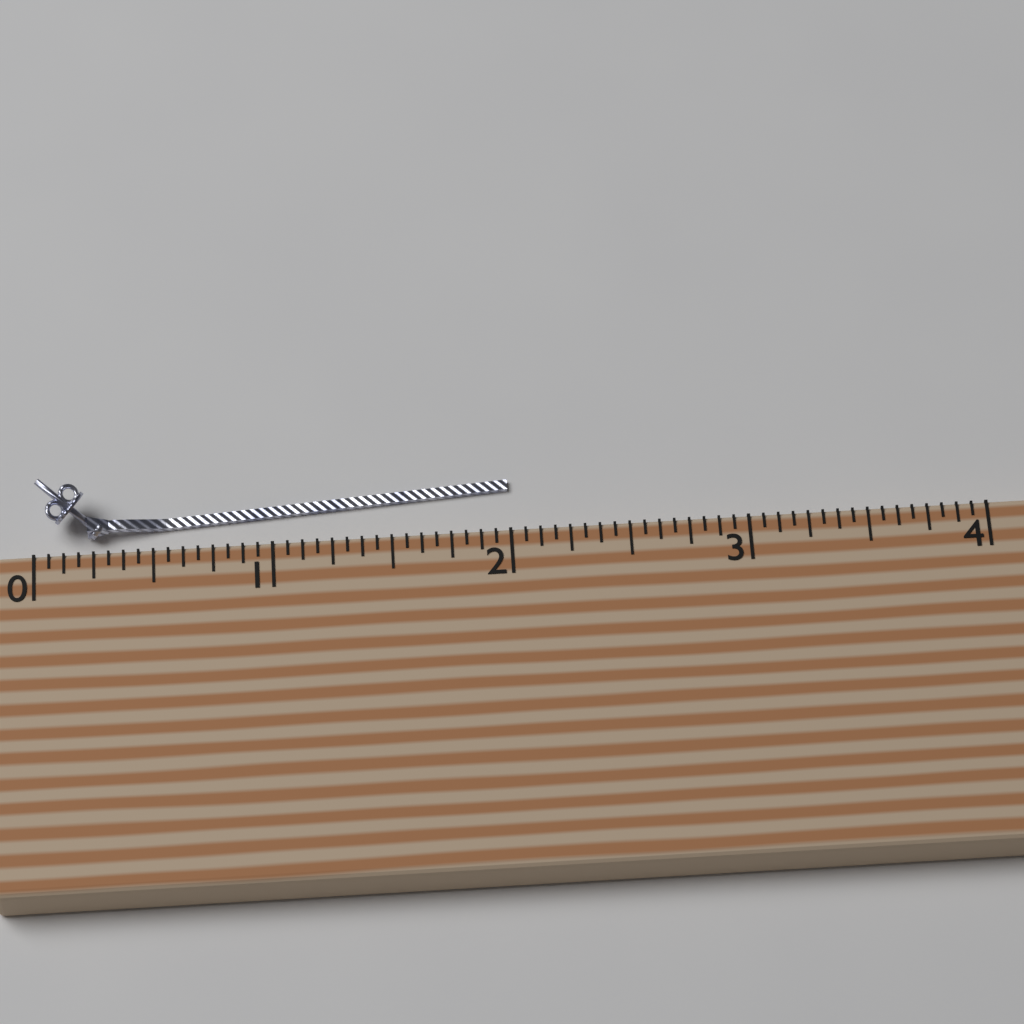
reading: 2.0000 (no unit)
